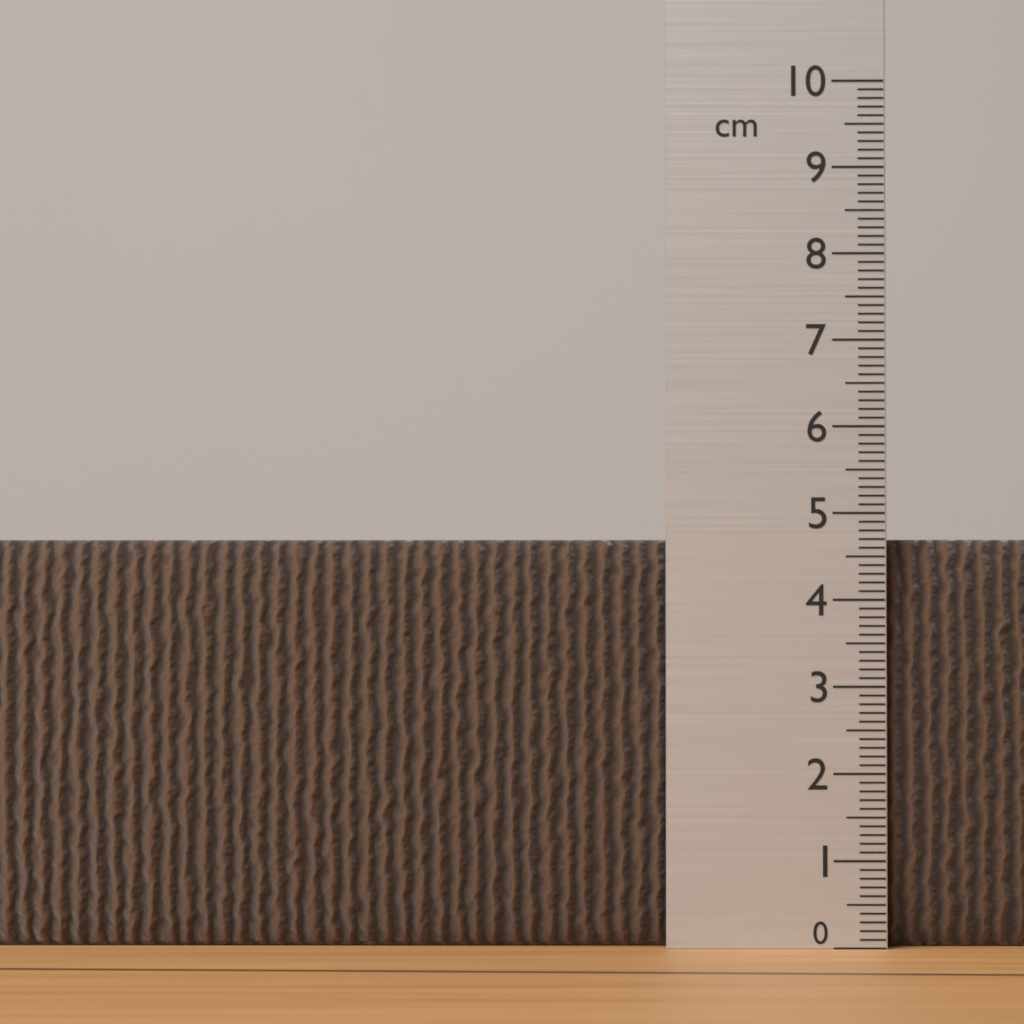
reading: 4.7 cm
